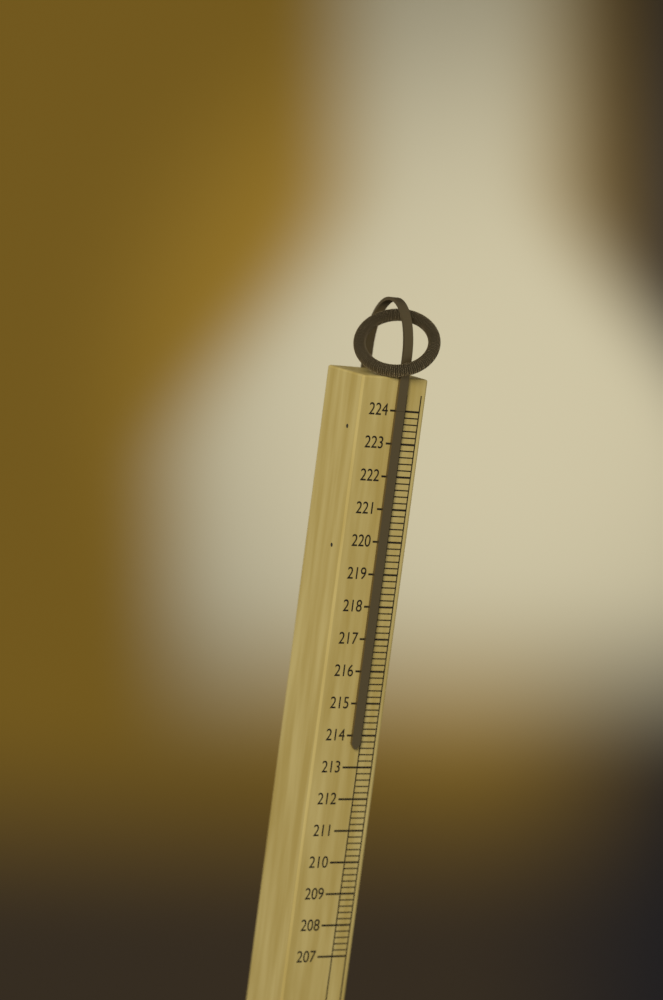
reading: 213.6 (no unit)
